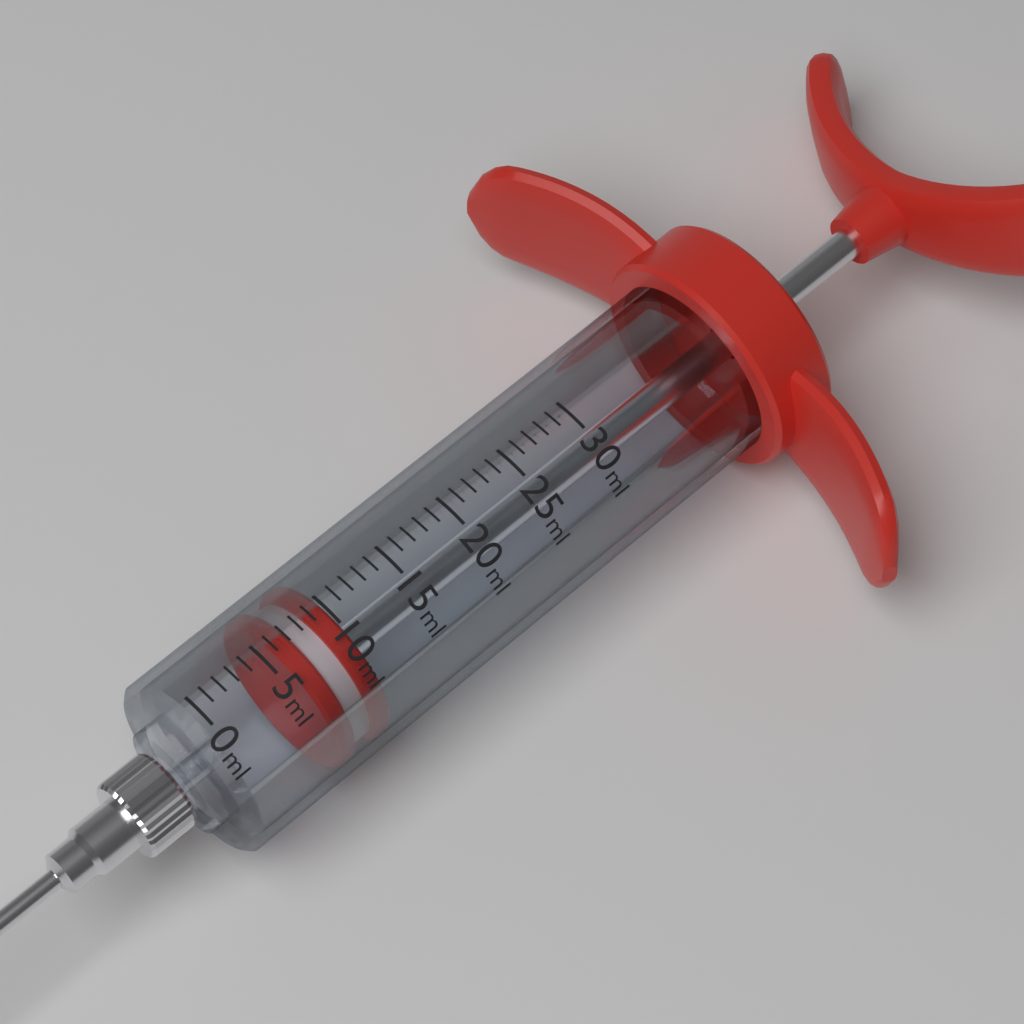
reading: 6 ml
